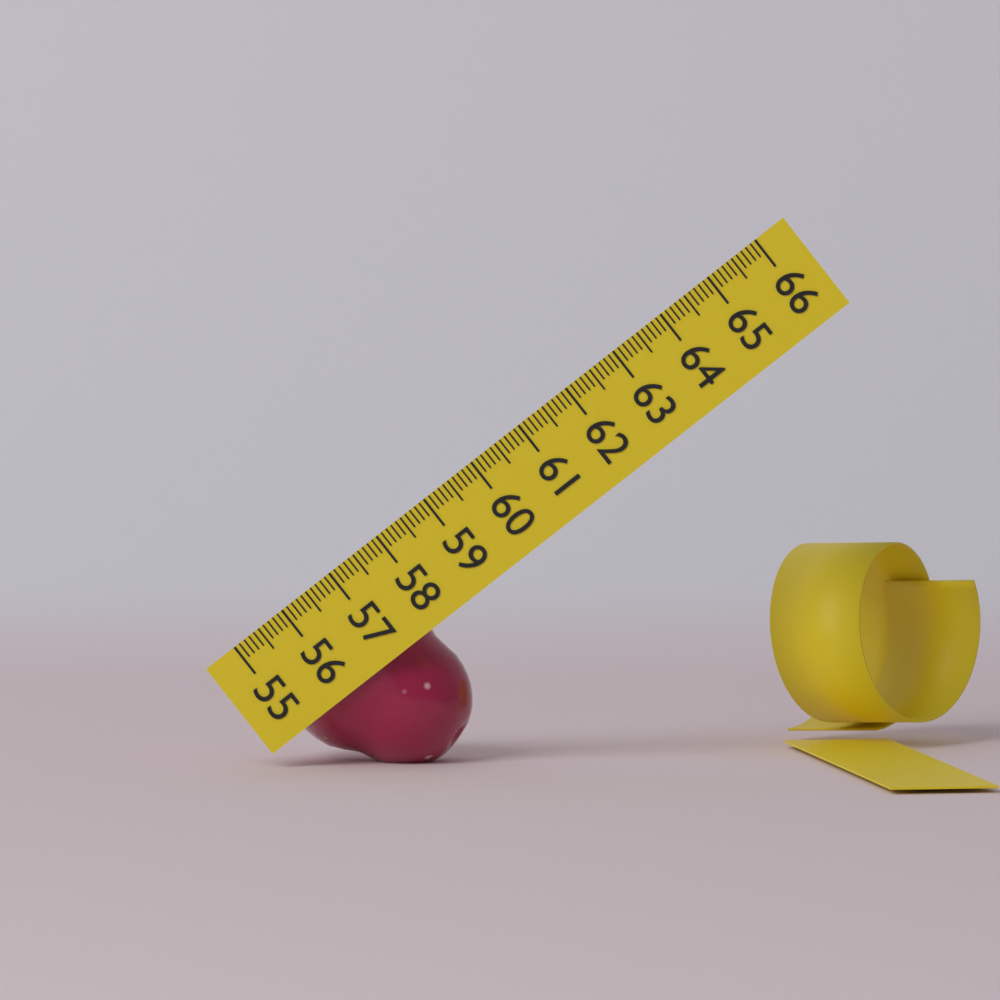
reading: 57.8 (no unit)
